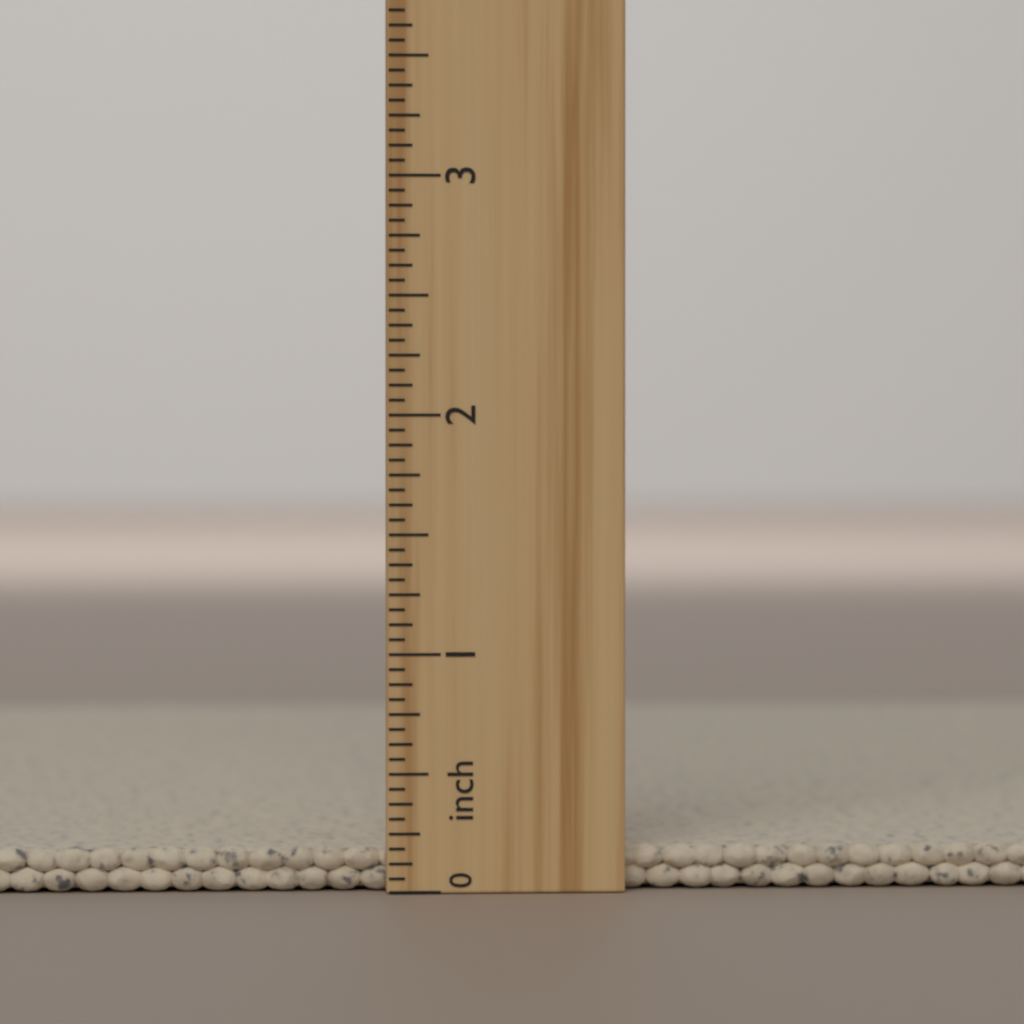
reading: 0.1875 inch
